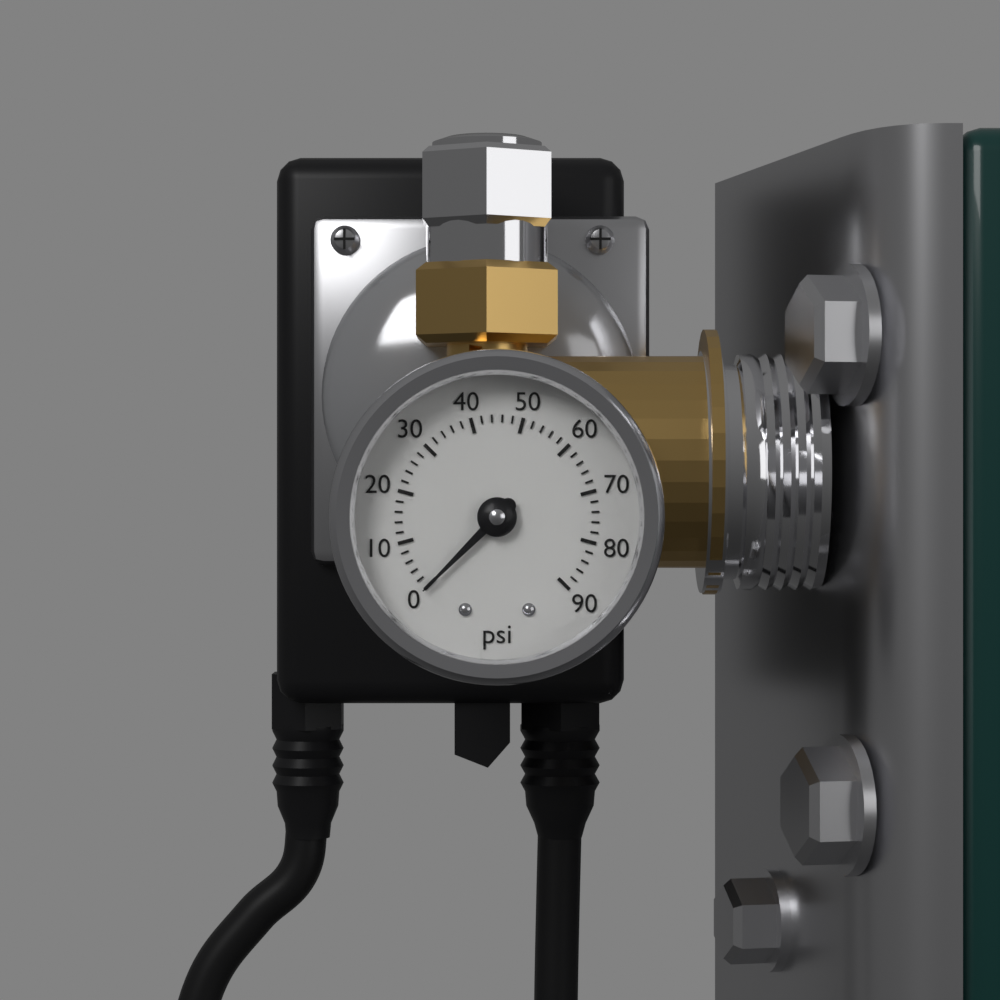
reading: 0 psi
